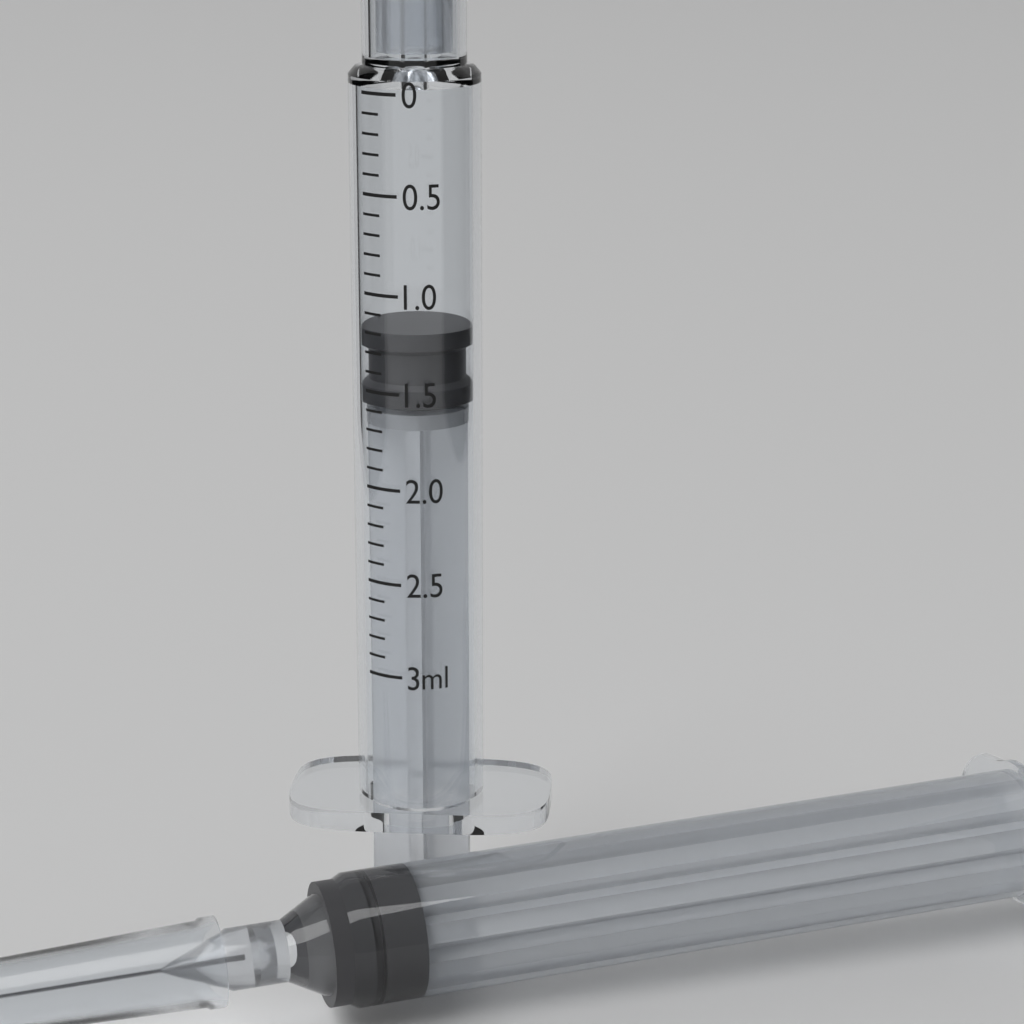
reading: 1.2 ml
